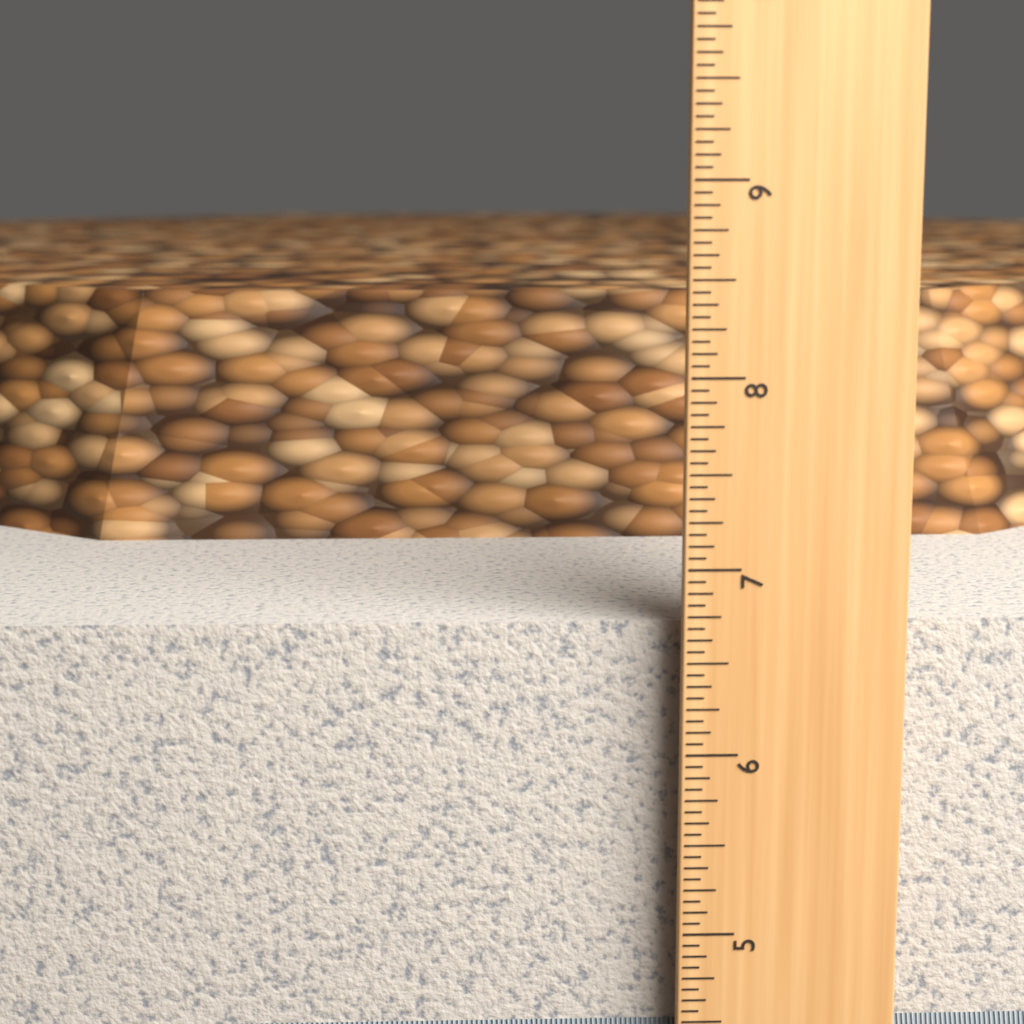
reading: 6.6875 in
